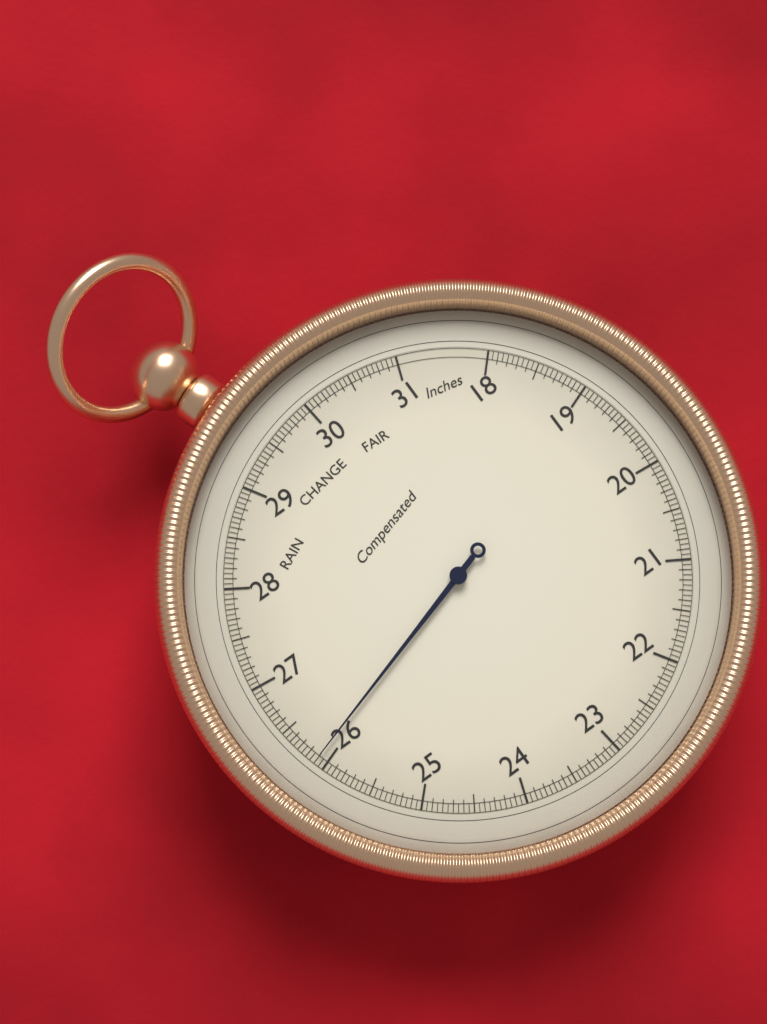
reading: 26.10 inHg
